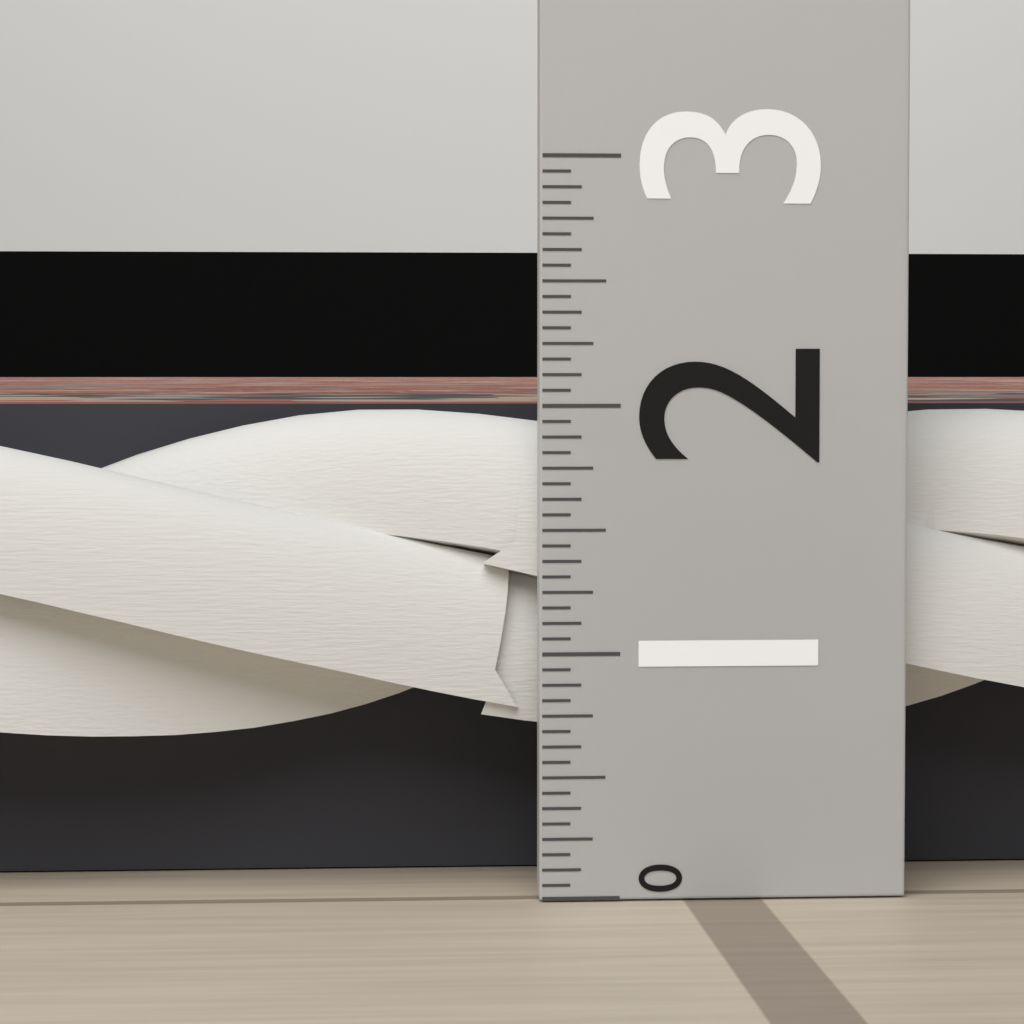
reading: 2.0000 (no unit)
